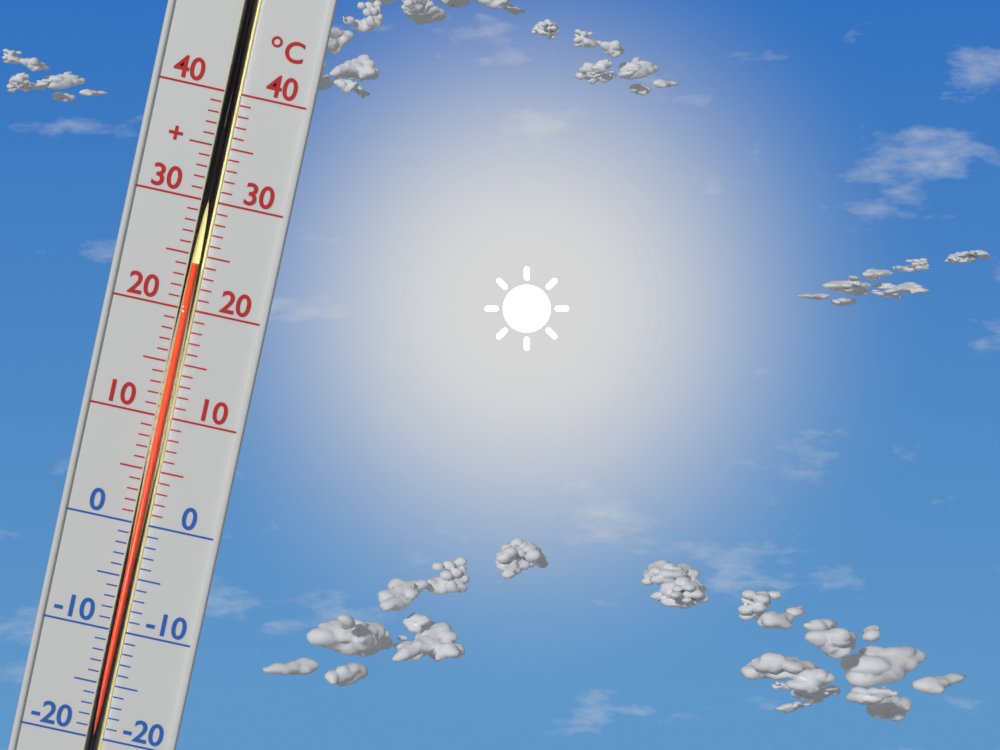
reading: 24 °C
